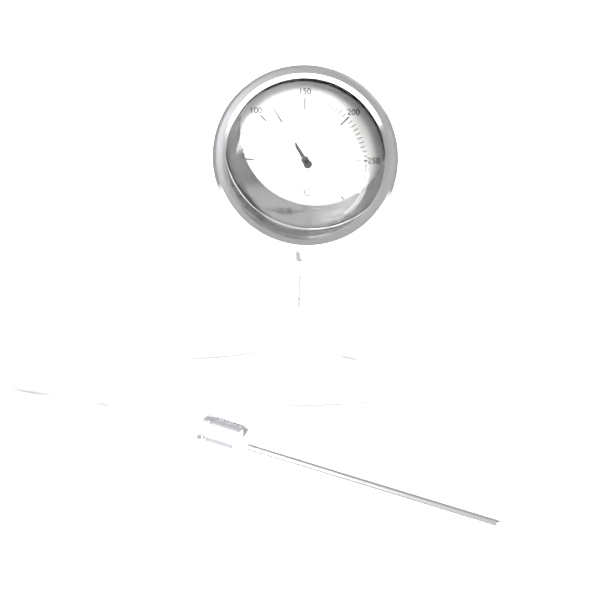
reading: 115 °C
